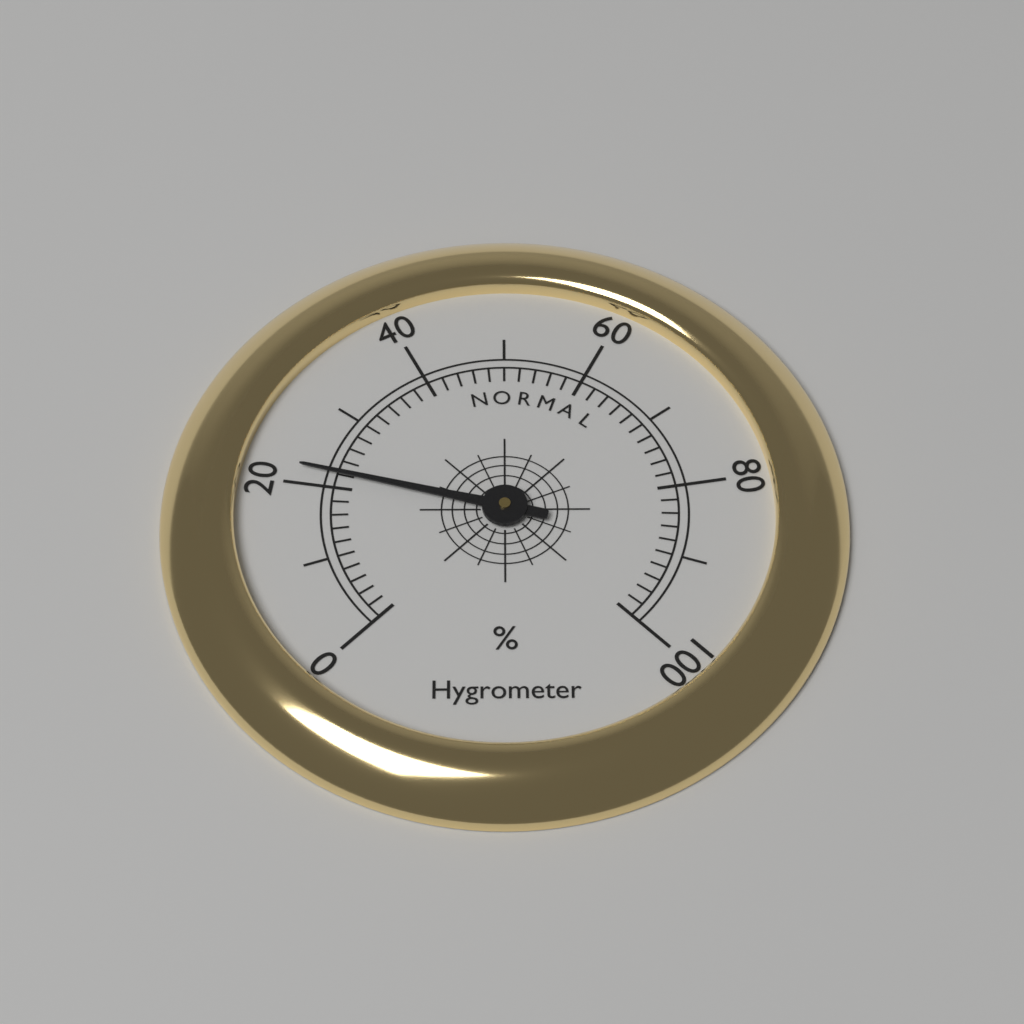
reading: 22 %
